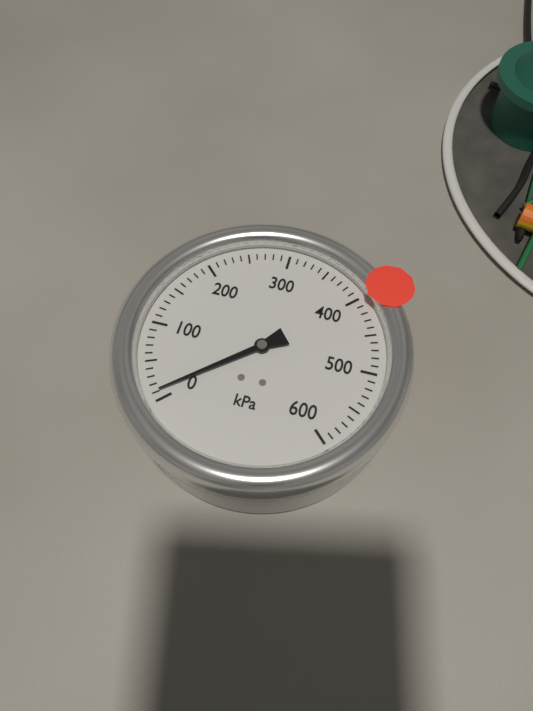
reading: 10 kPa
